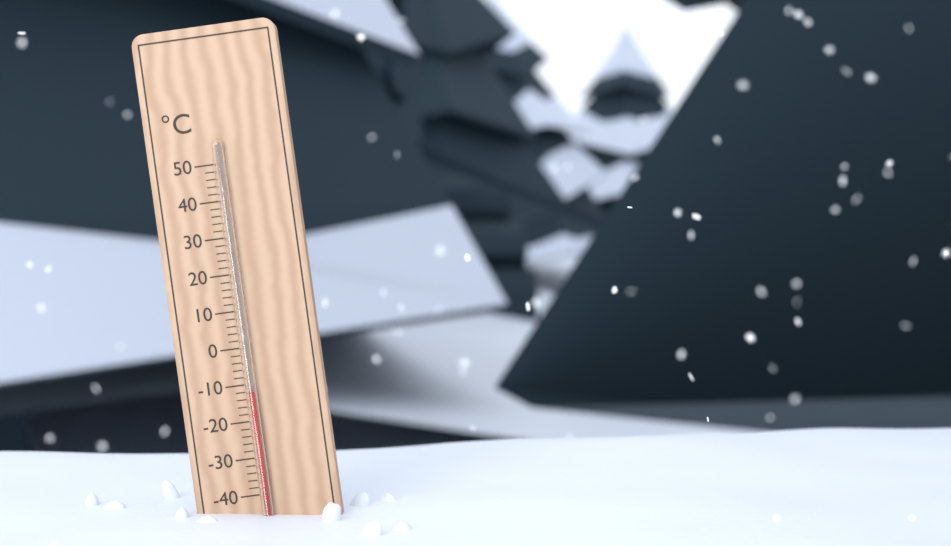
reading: -12 °C
